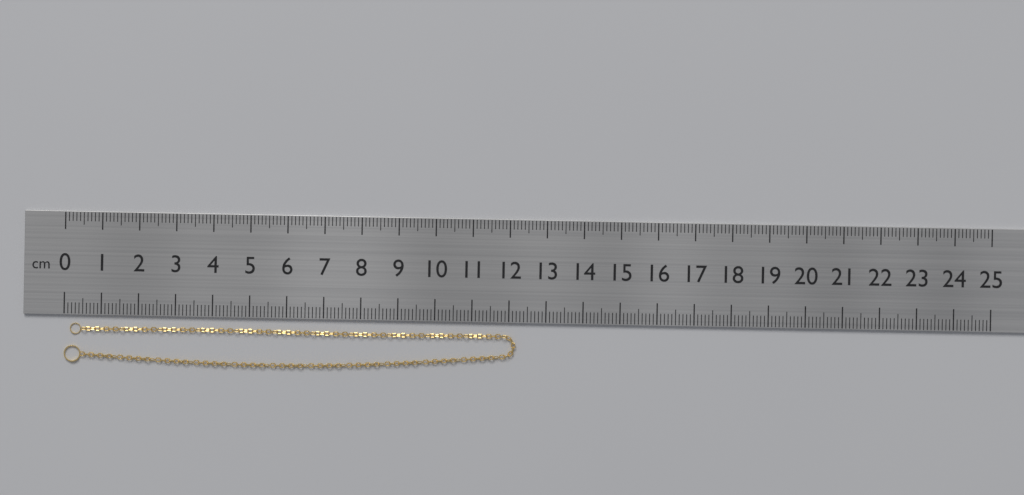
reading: 12.2 cm
